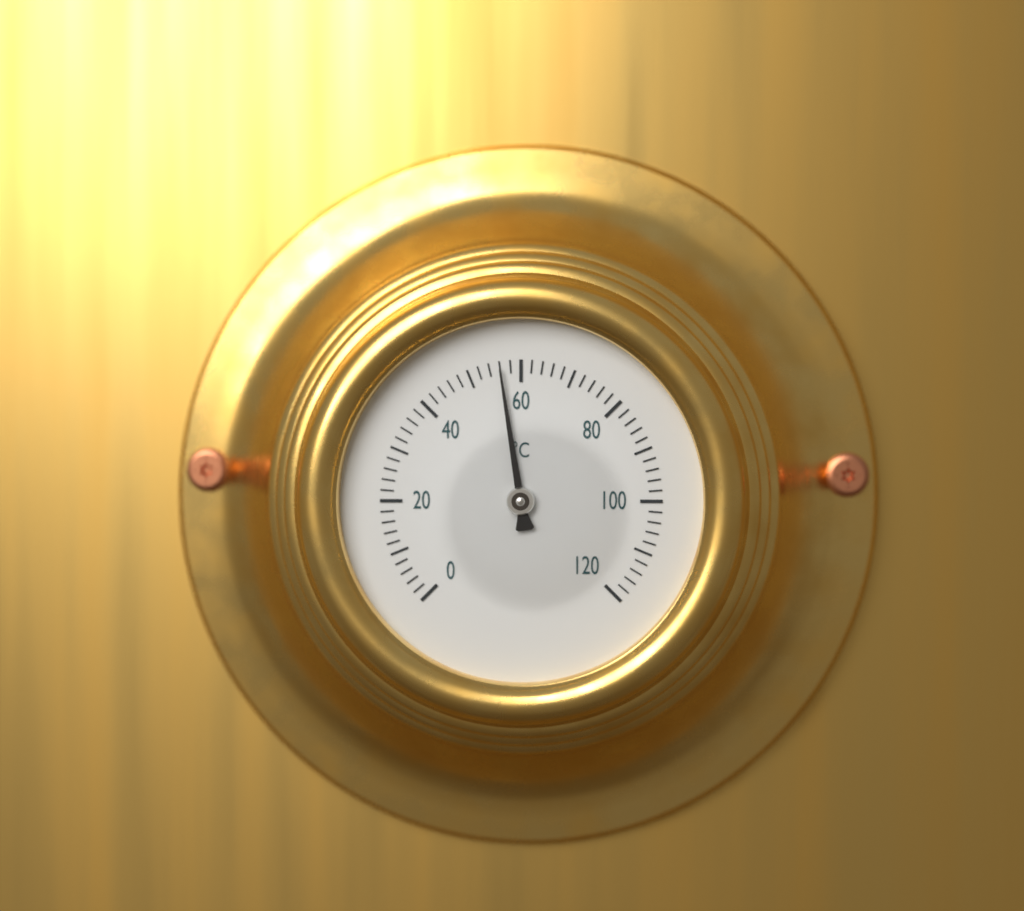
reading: 56 °C
